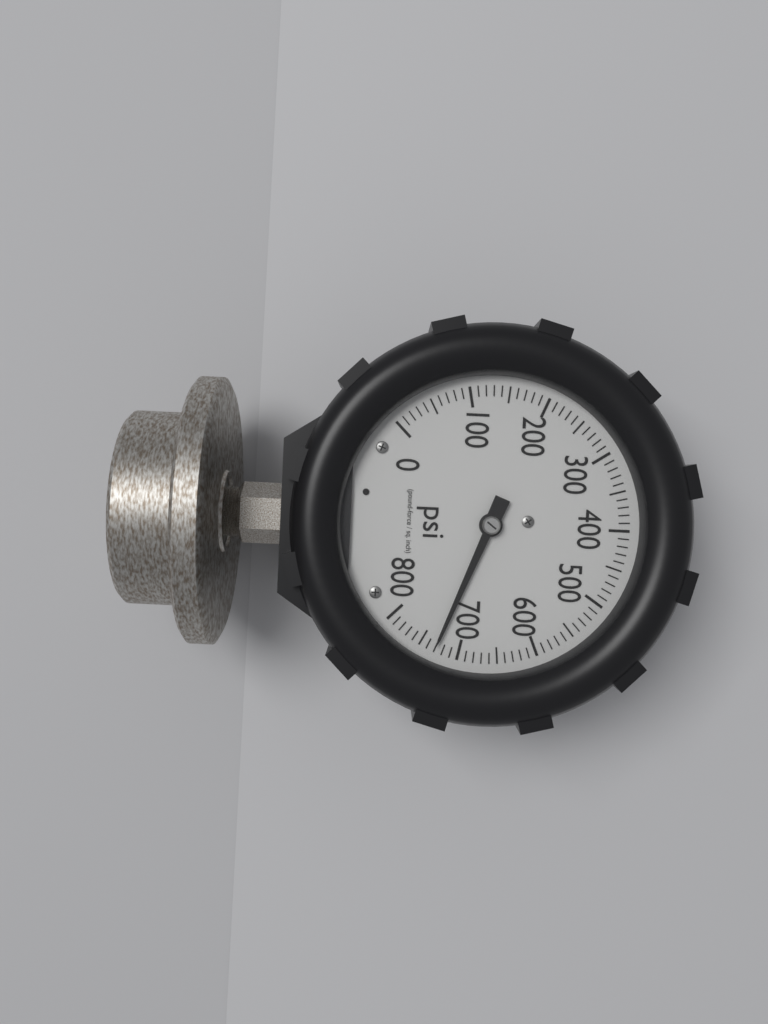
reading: 730 psi
